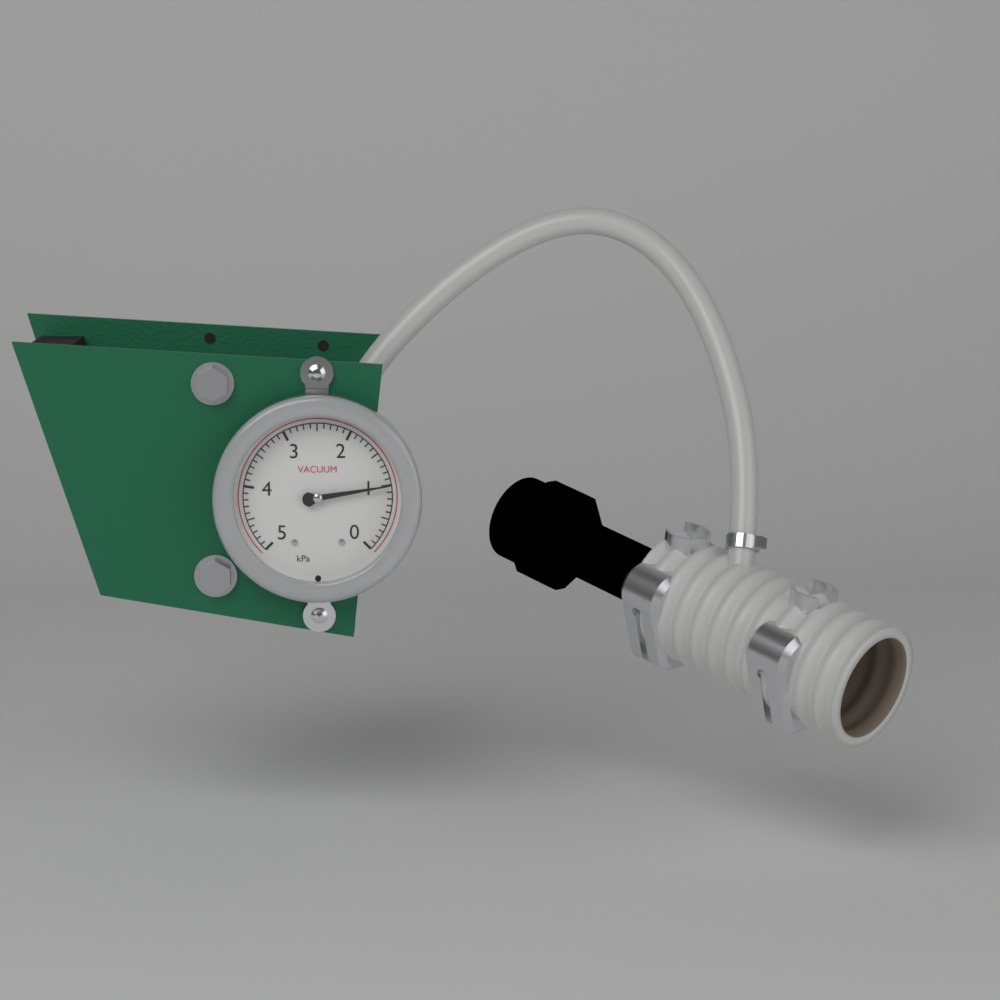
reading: 1.0 kPa
